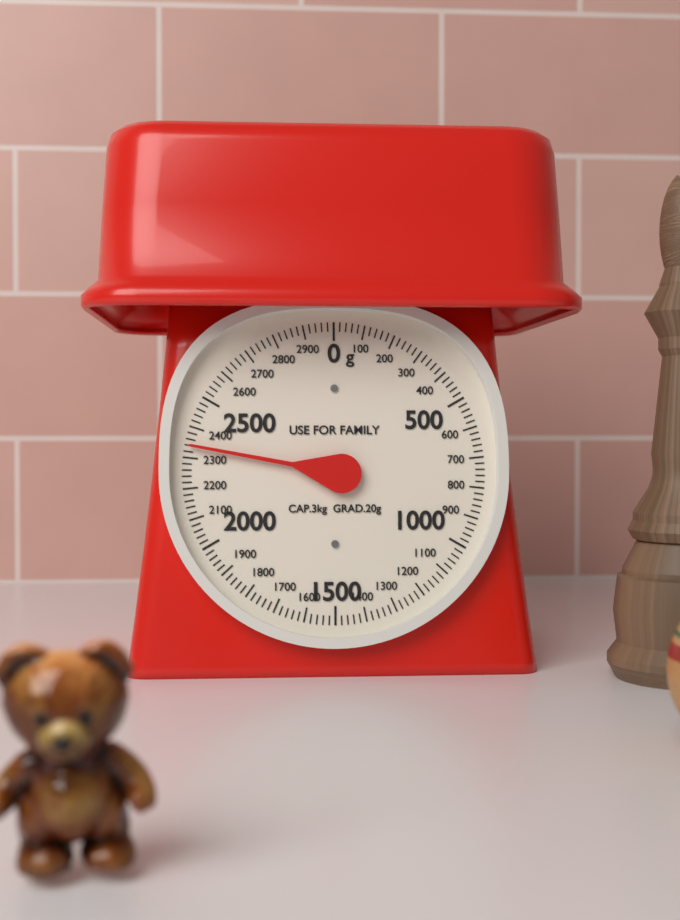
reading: 2340 g
